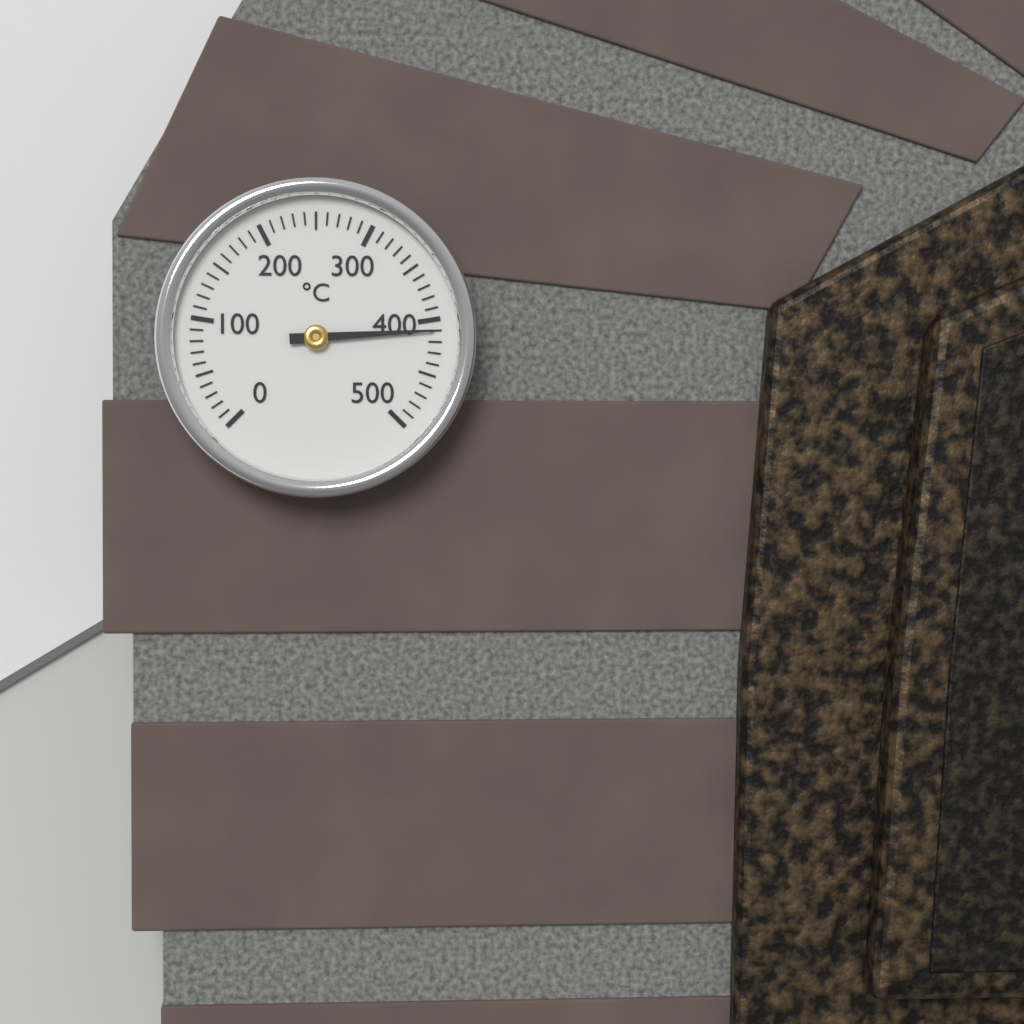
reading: 410 °C
